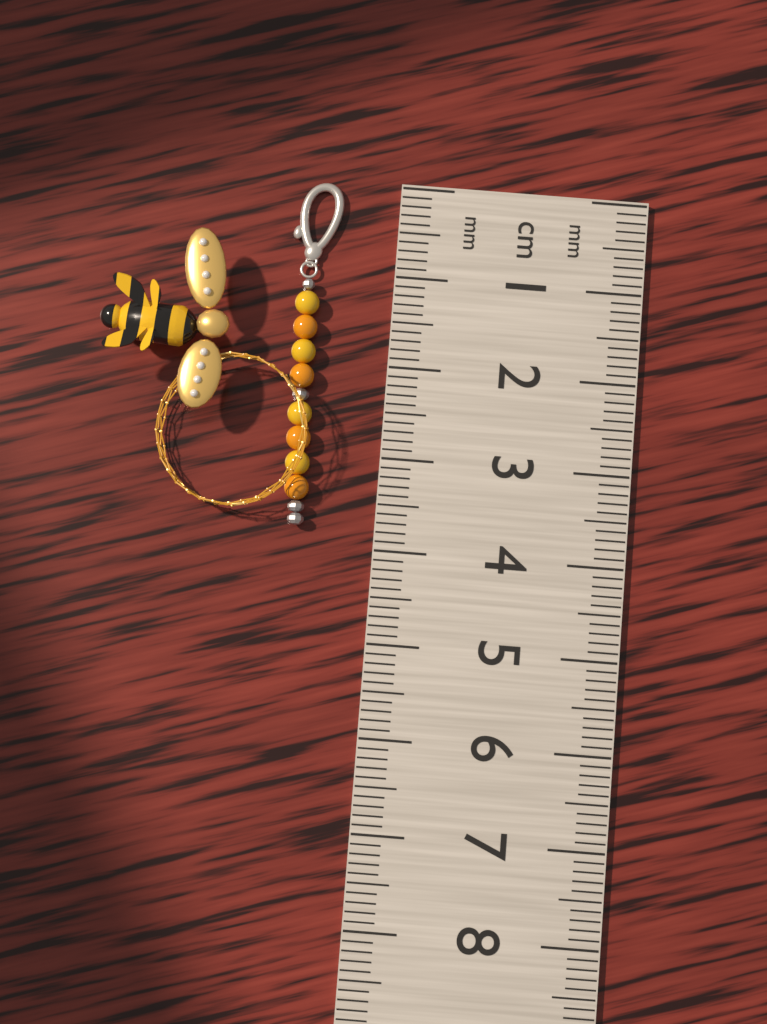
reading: 3.8 cm
